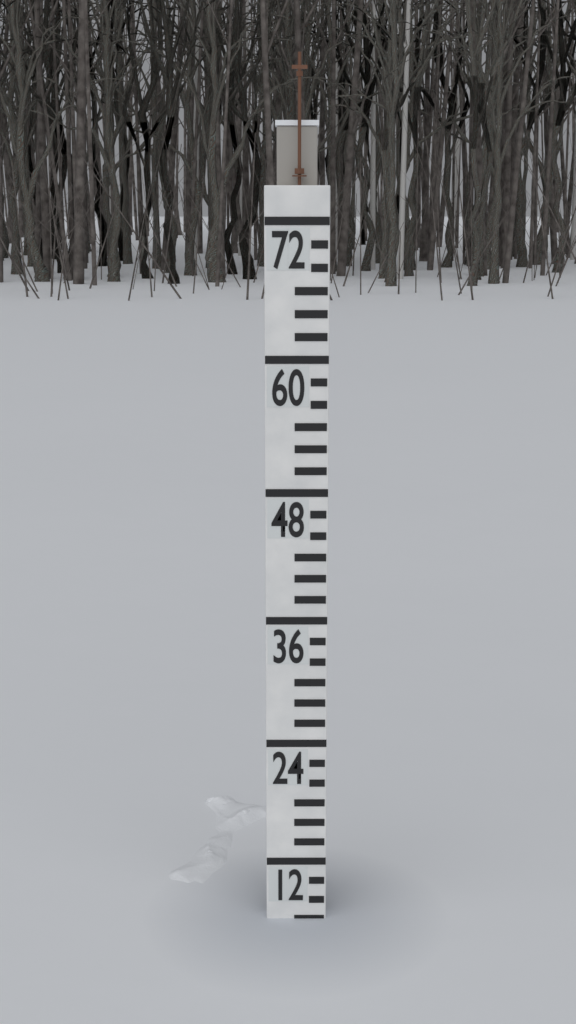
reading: 6 (no unit)
